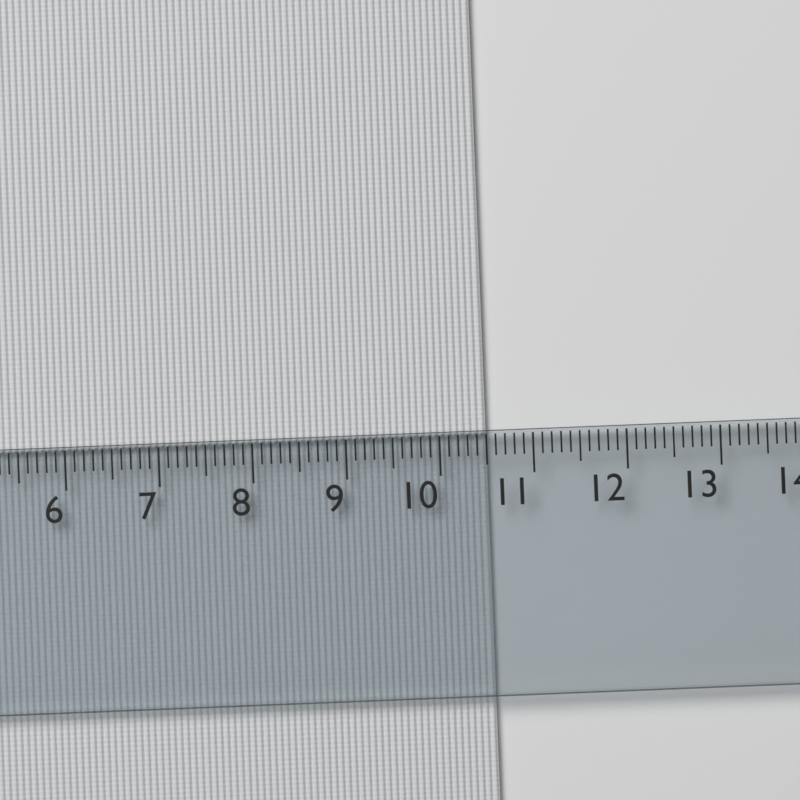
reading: 10.5 cm
